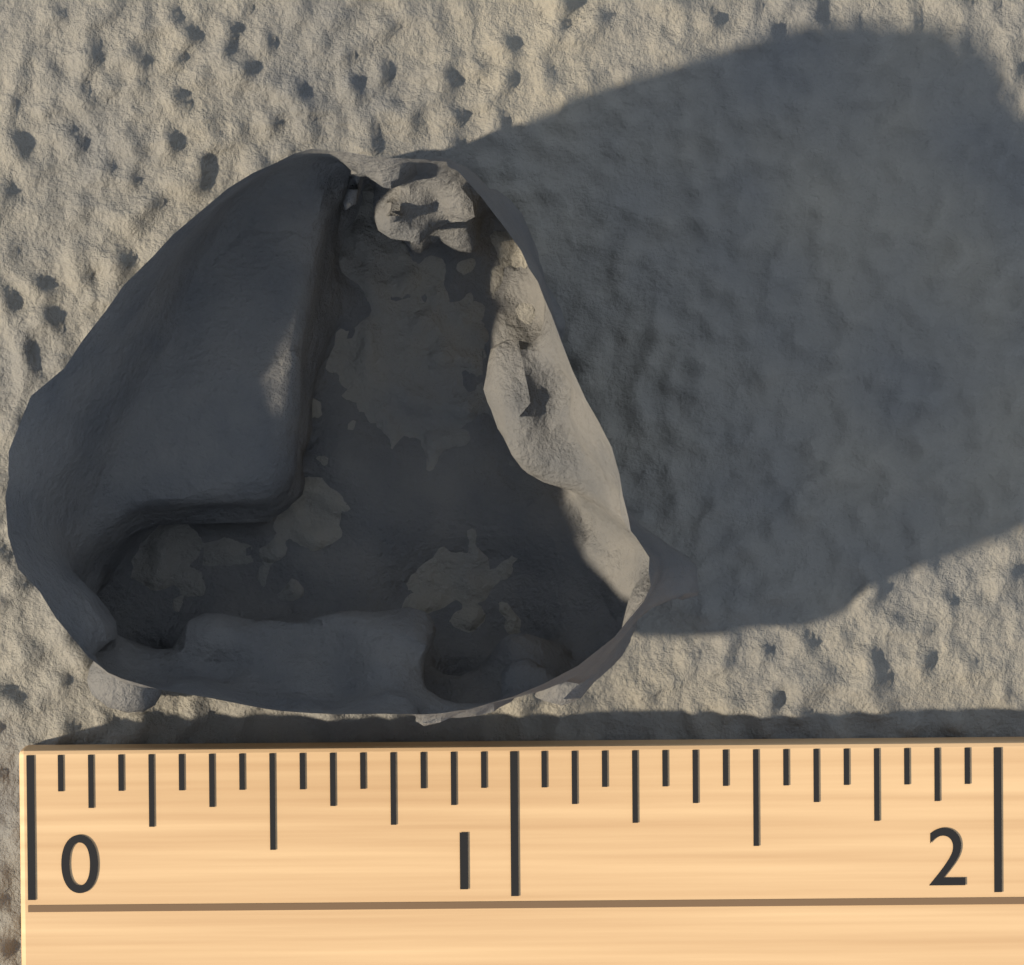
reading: 1.3750 (no unit)
